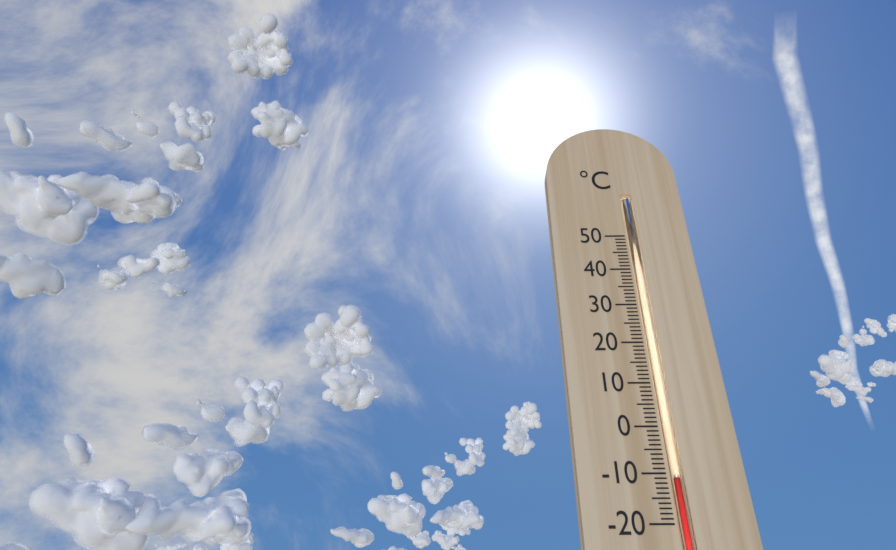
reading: -11 °C
